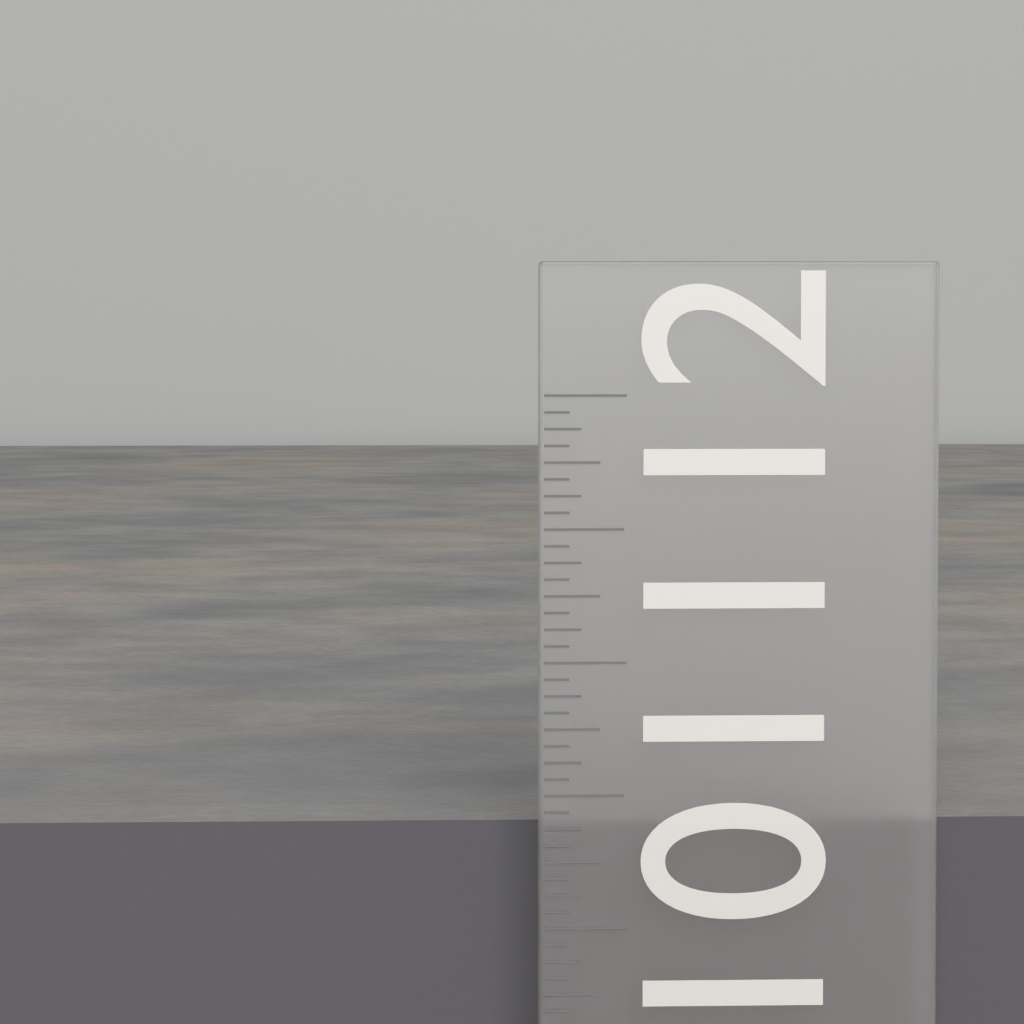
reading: 10.3750 in
